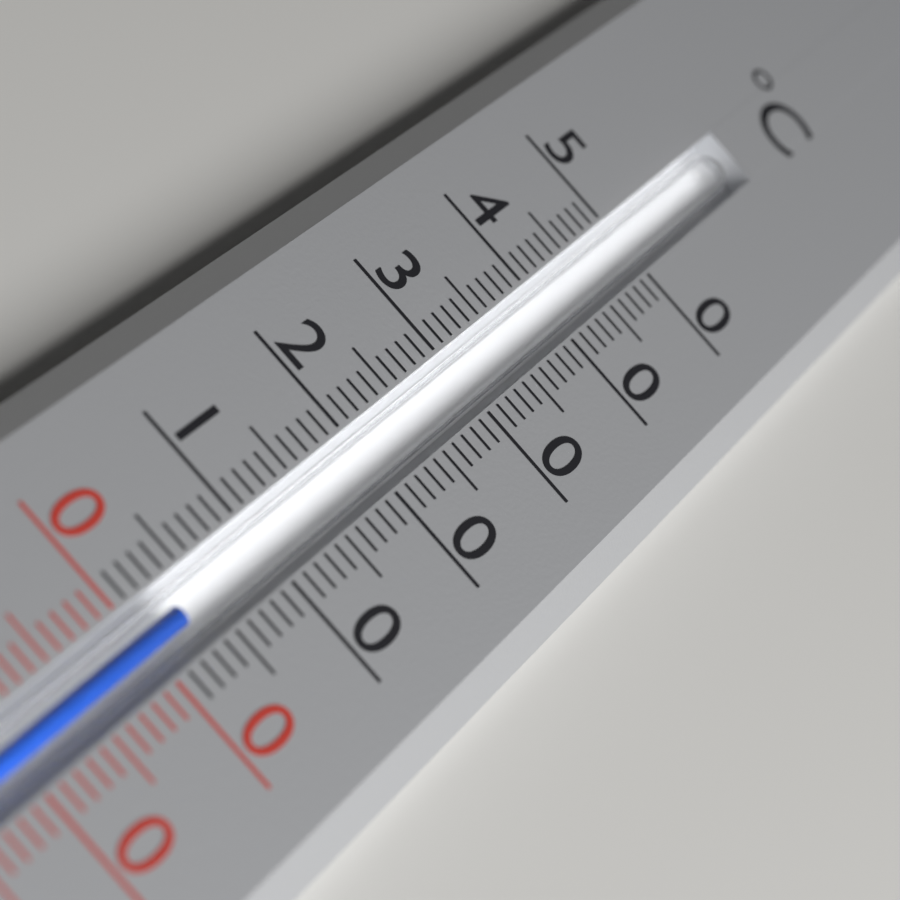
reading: 3 °C
